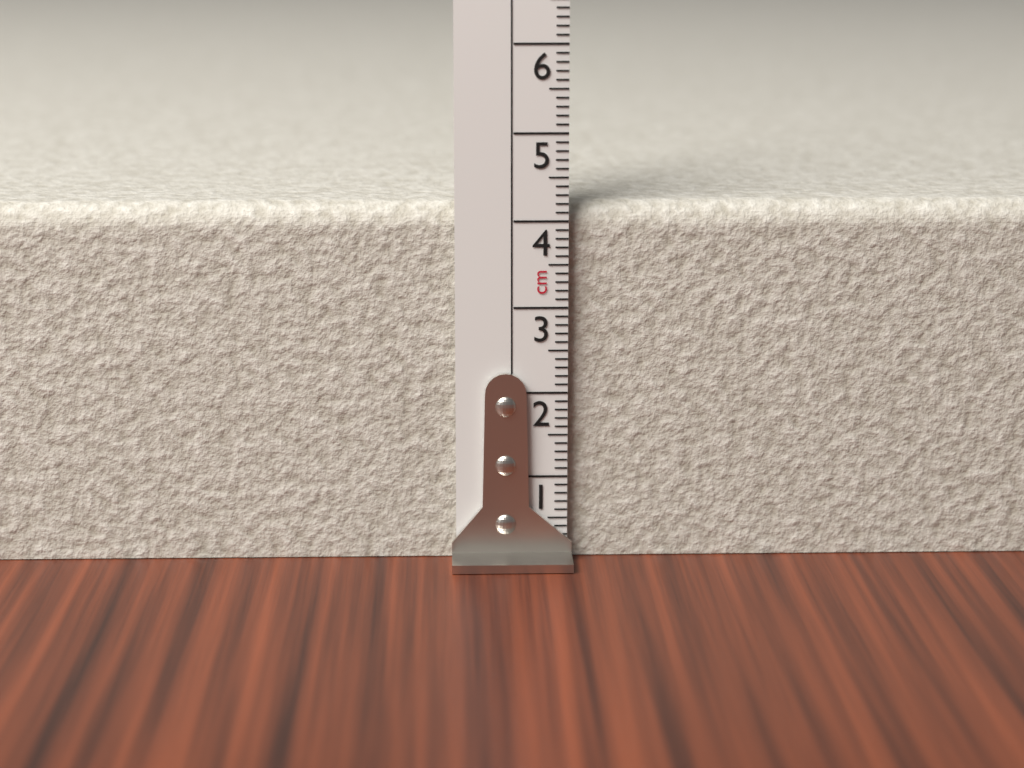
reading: 4.2 cm
